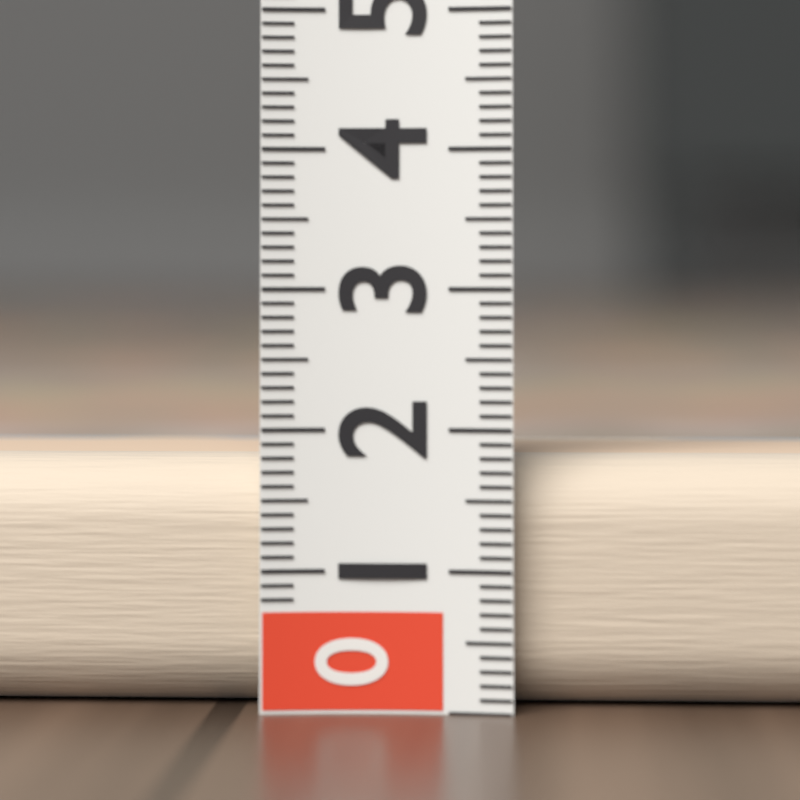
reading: 1.8 (no unit)
